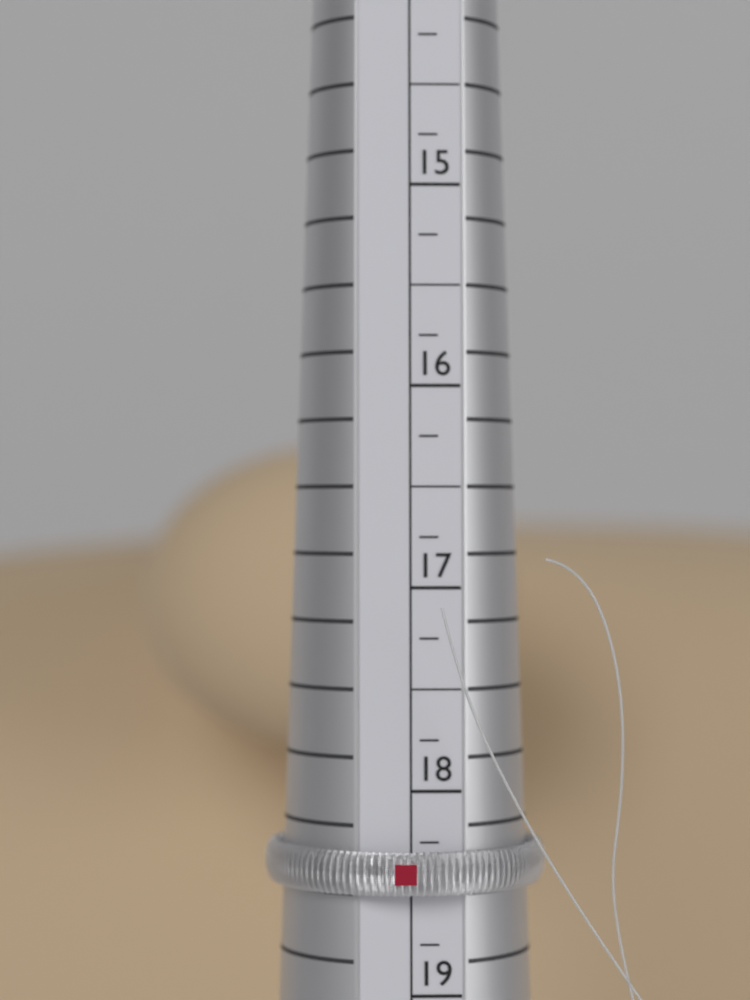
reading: 18.50 (no unit)
